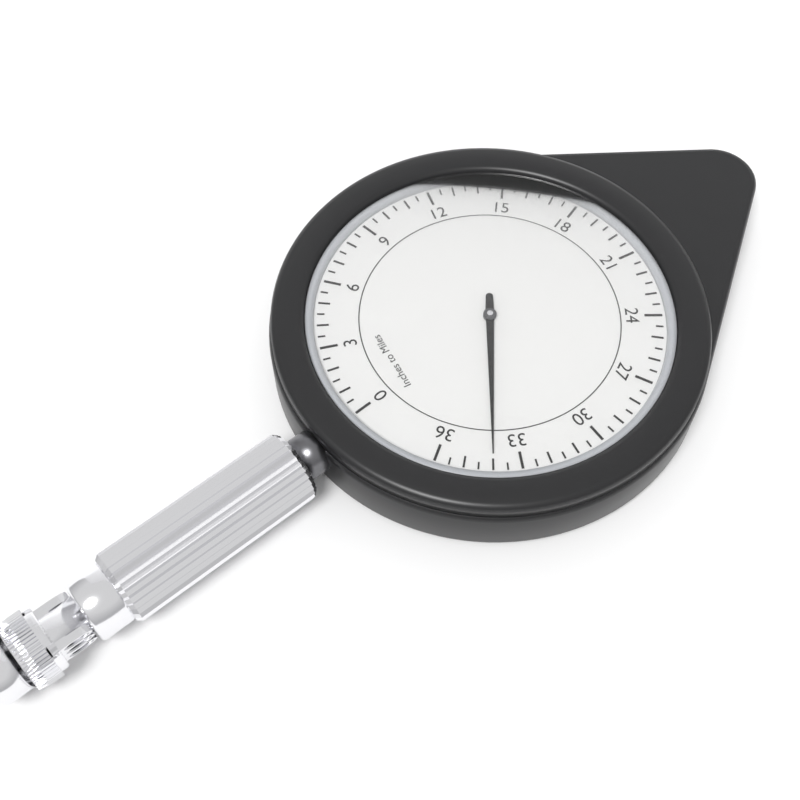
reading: 34.0 miles
